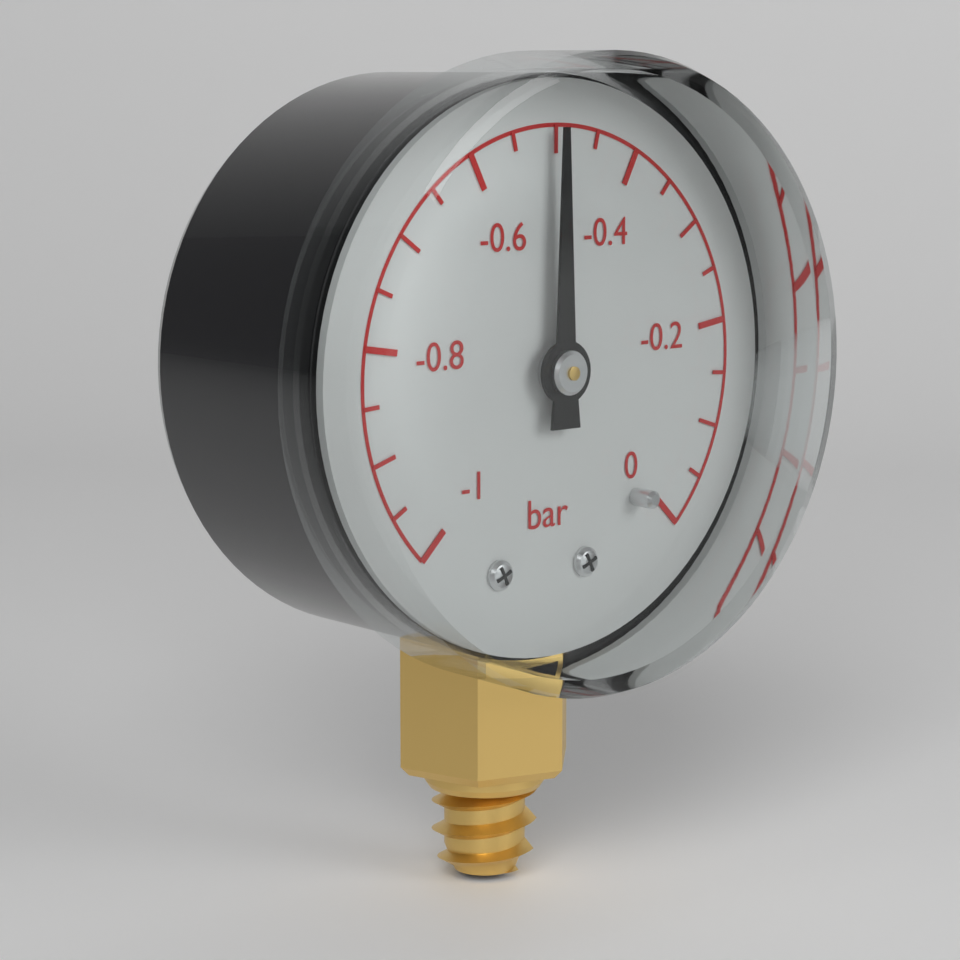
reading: -0.50 bar
